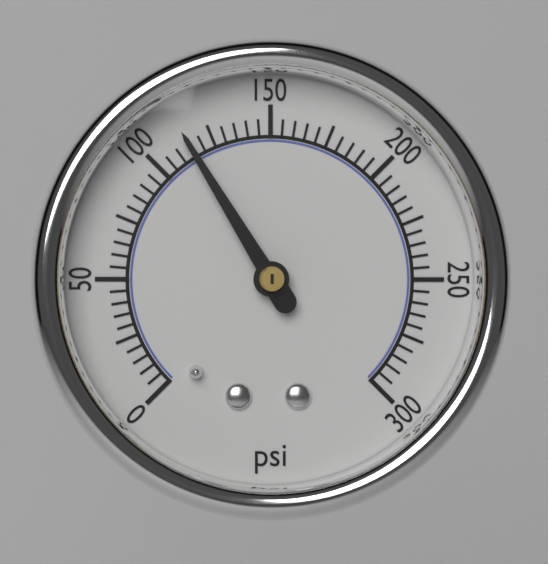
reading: 115 psi
